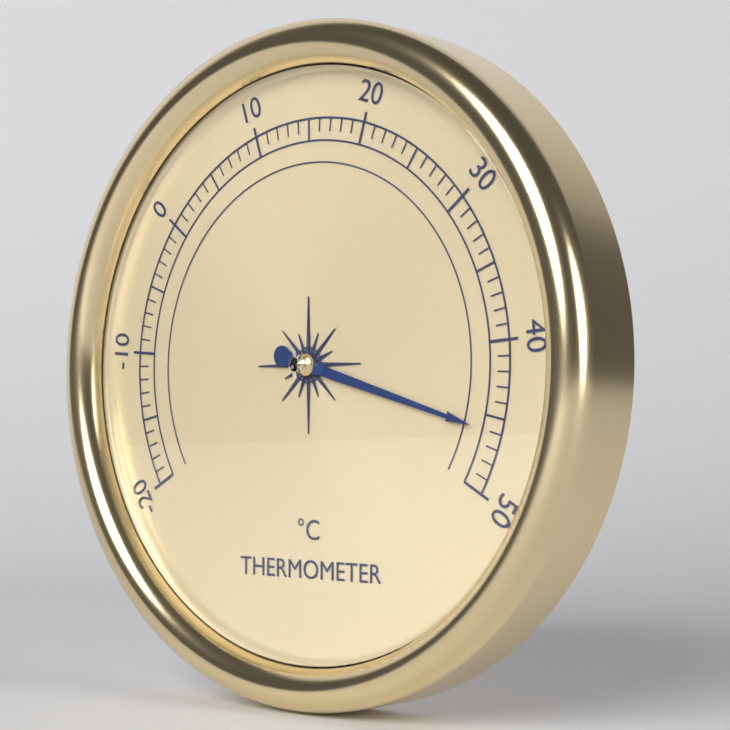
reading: 46 °C
